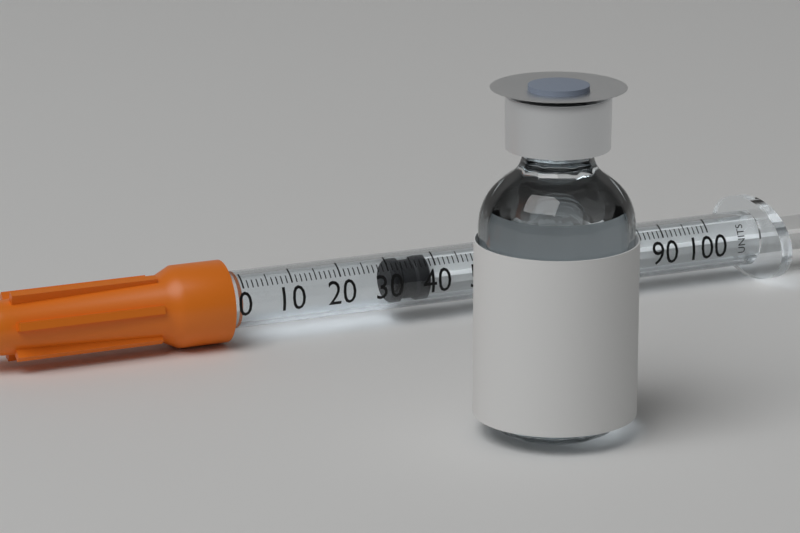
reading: 31 units
